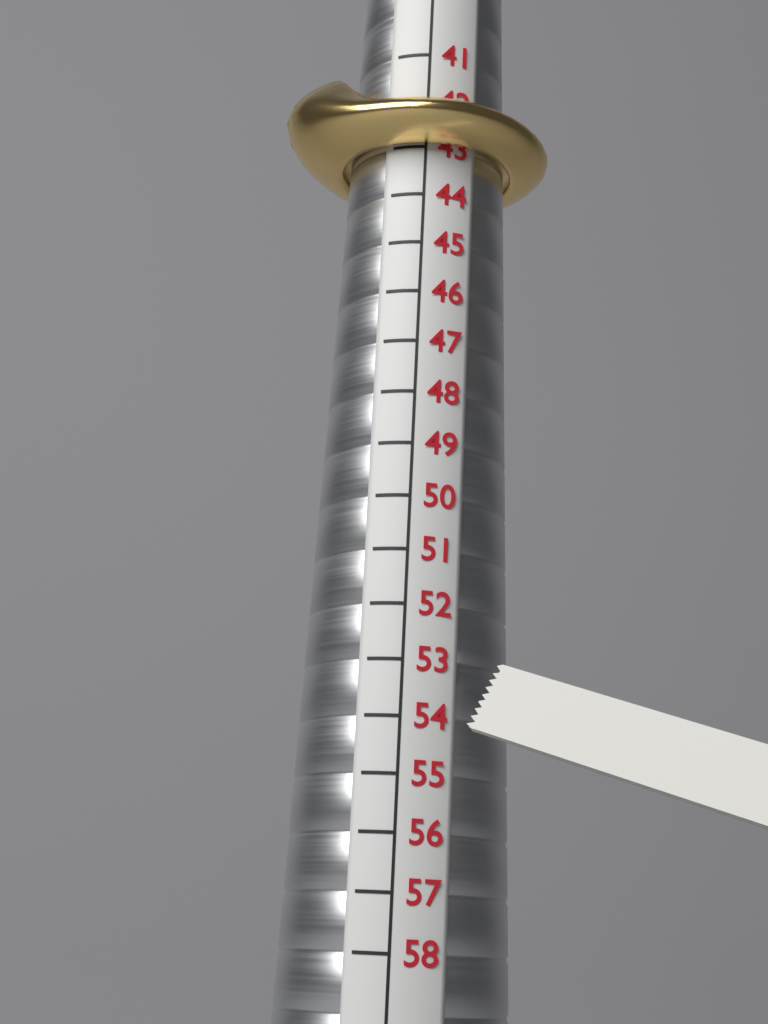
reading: 43 (no unit)
